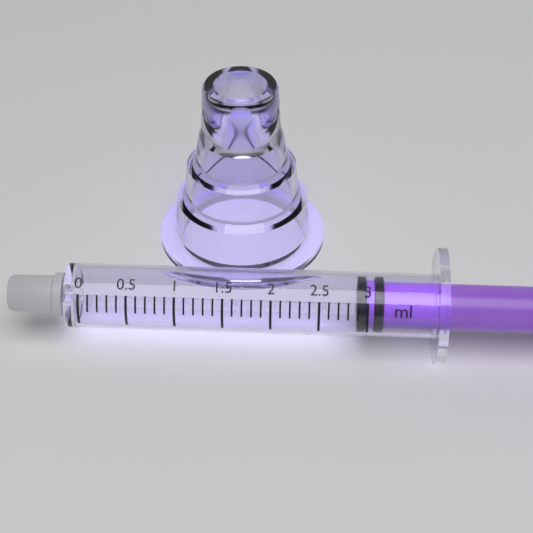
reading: 2.9 ml
